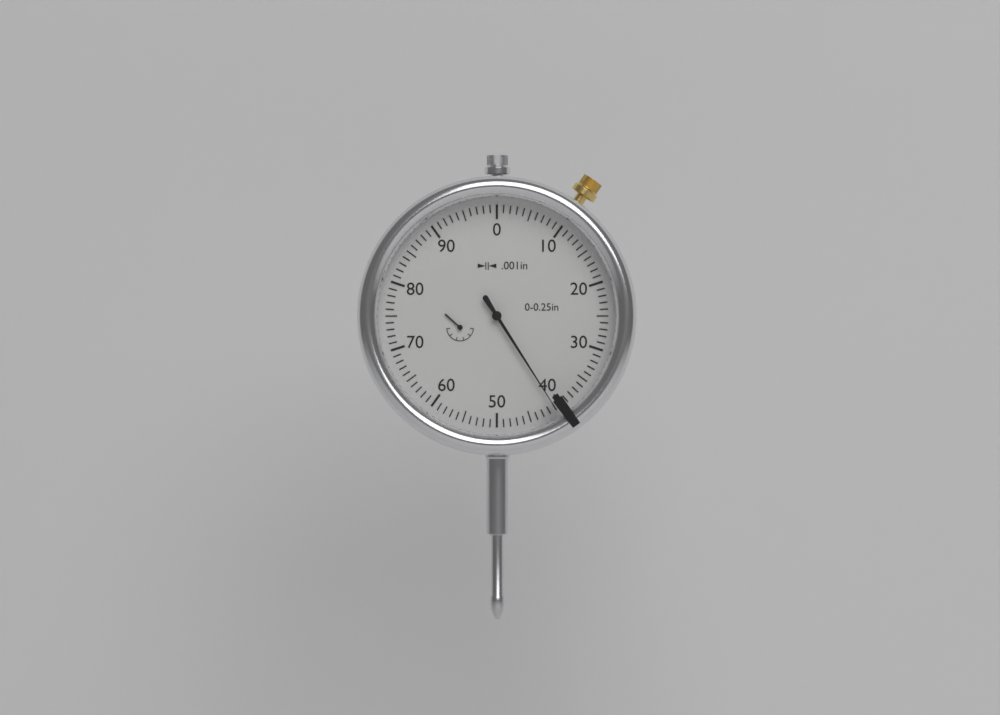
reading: 0.041 in
